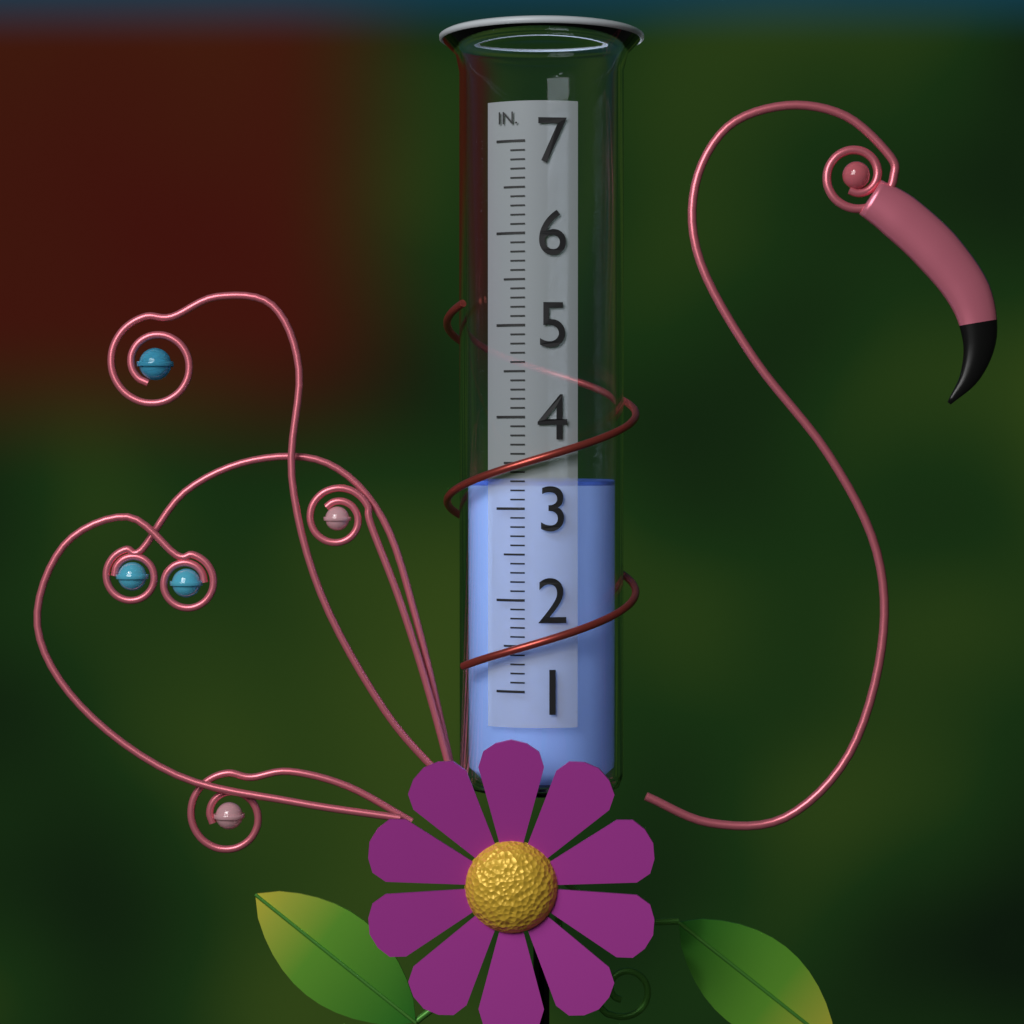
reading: 3.3 in
